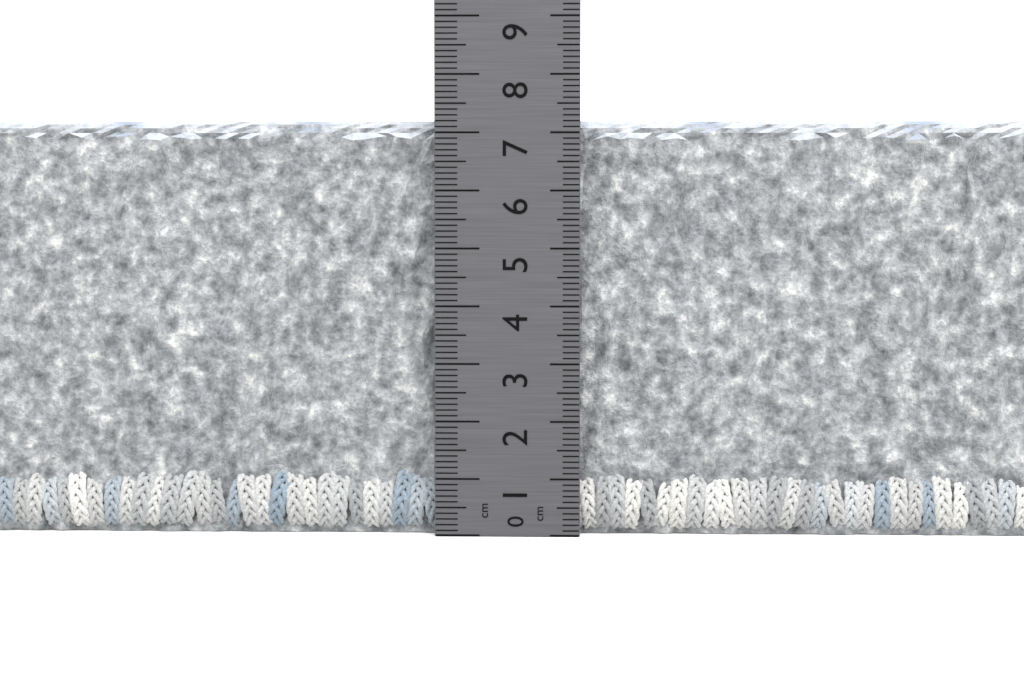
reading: 7.2 cm
